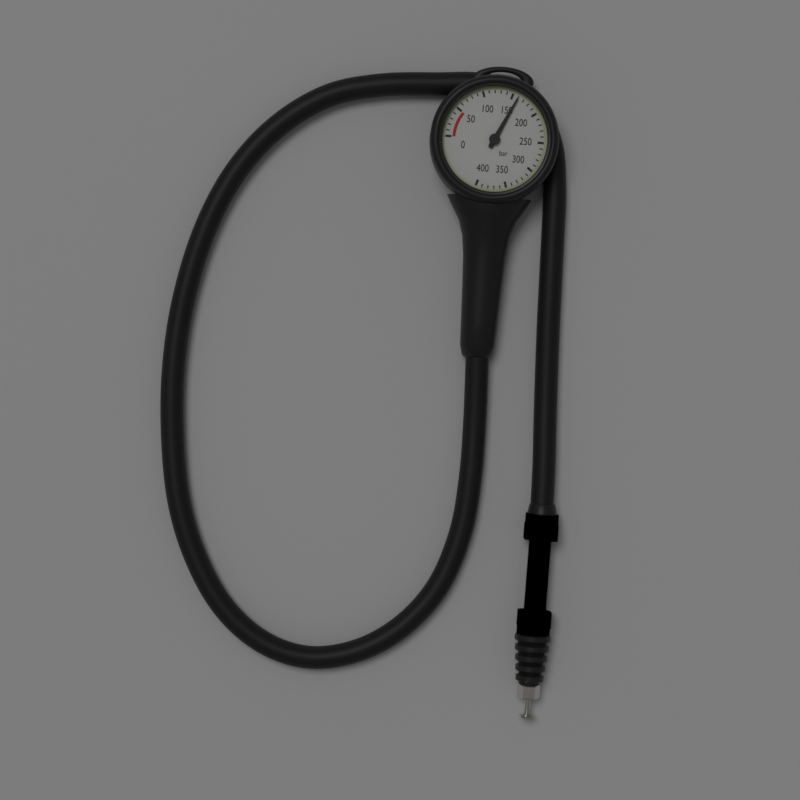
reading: 160 bar
